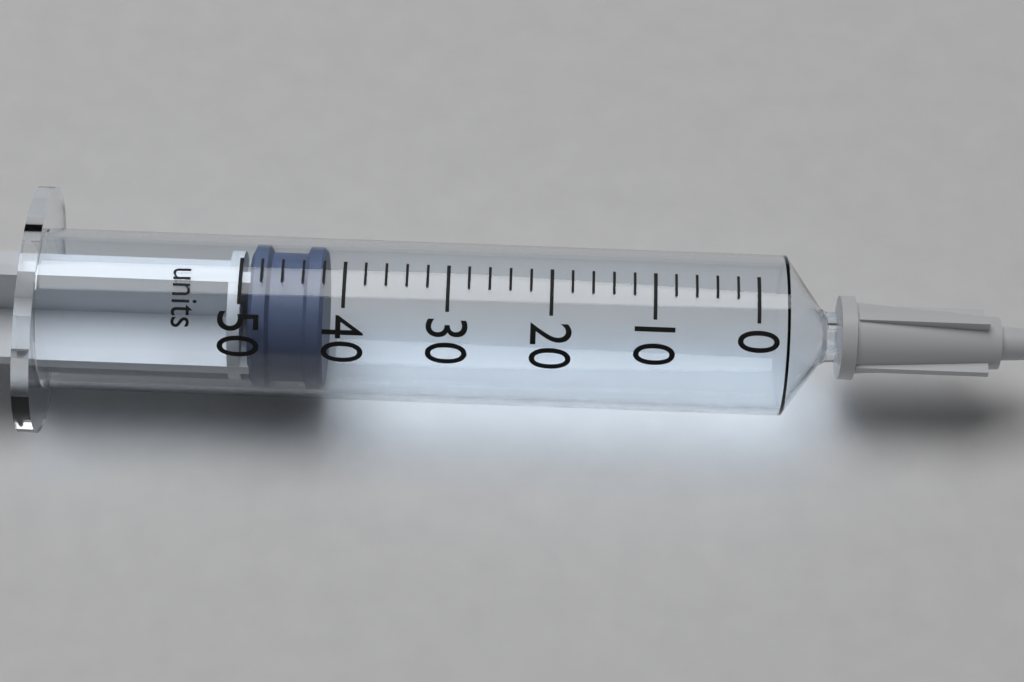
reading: 42 units
